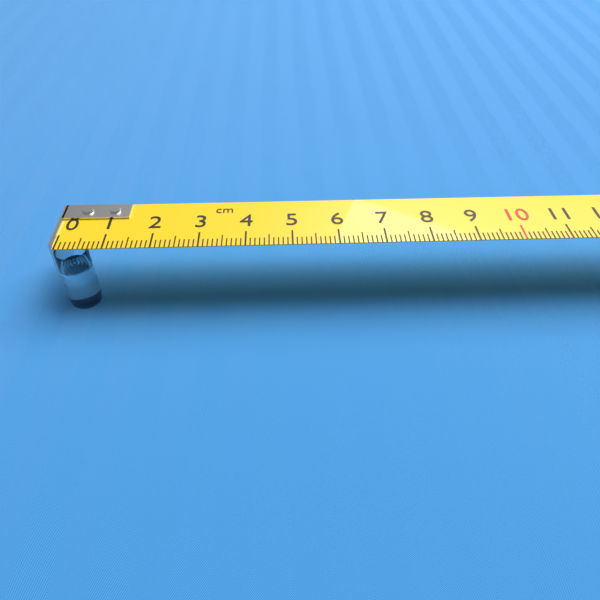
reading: 0.7 cm
